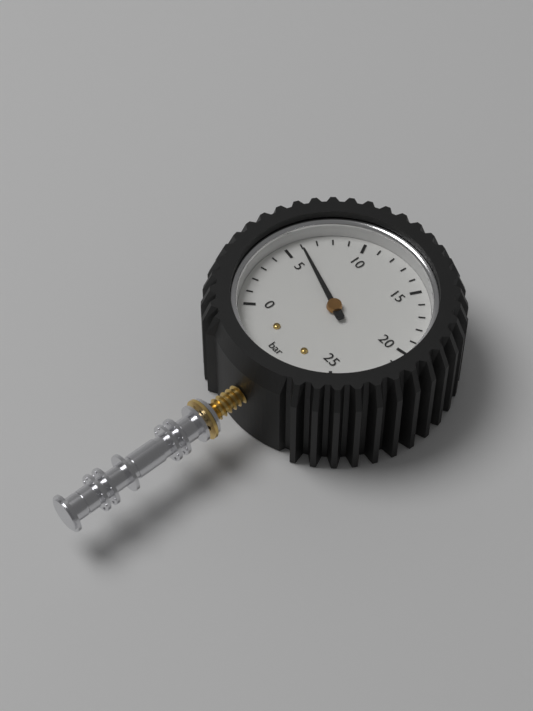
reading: 6 bar
